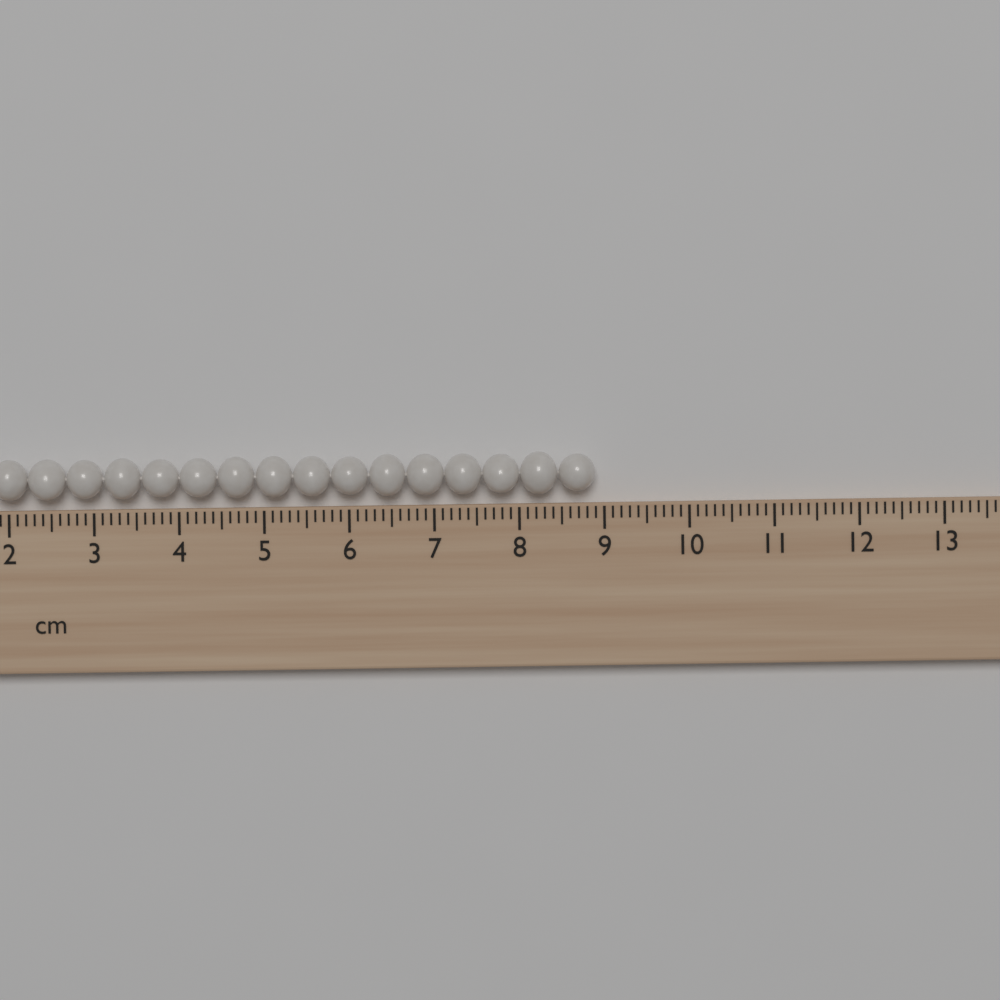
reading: 8.9 cm
